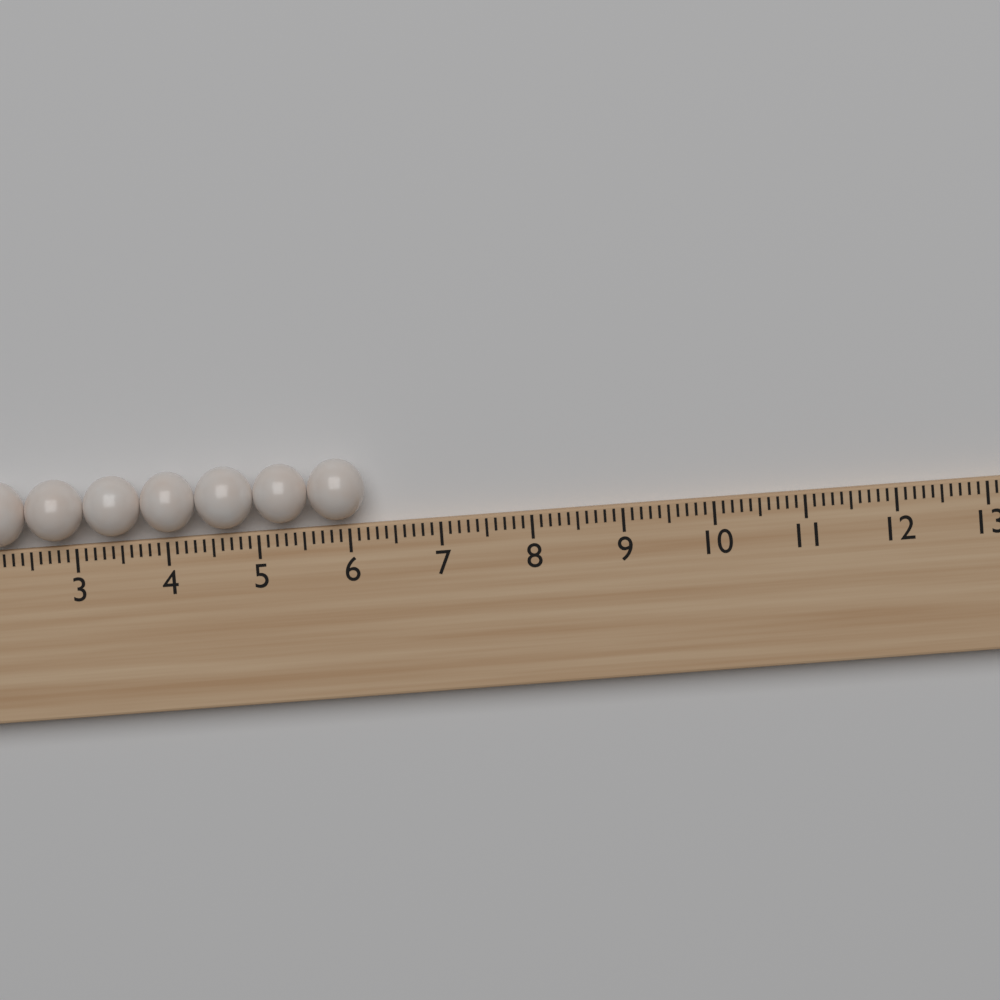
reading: 6.2 (no unit)
